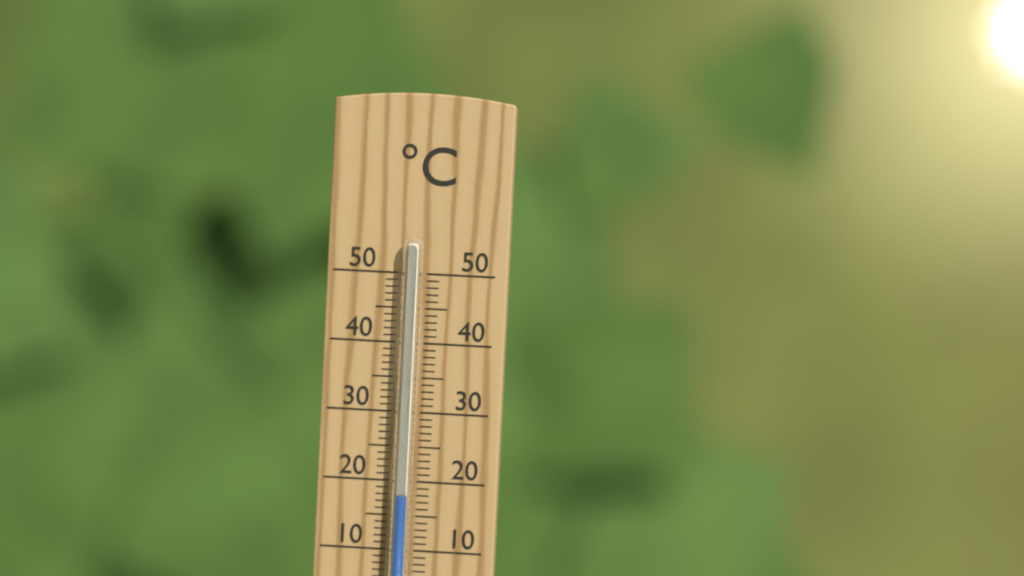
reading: 18 °C
